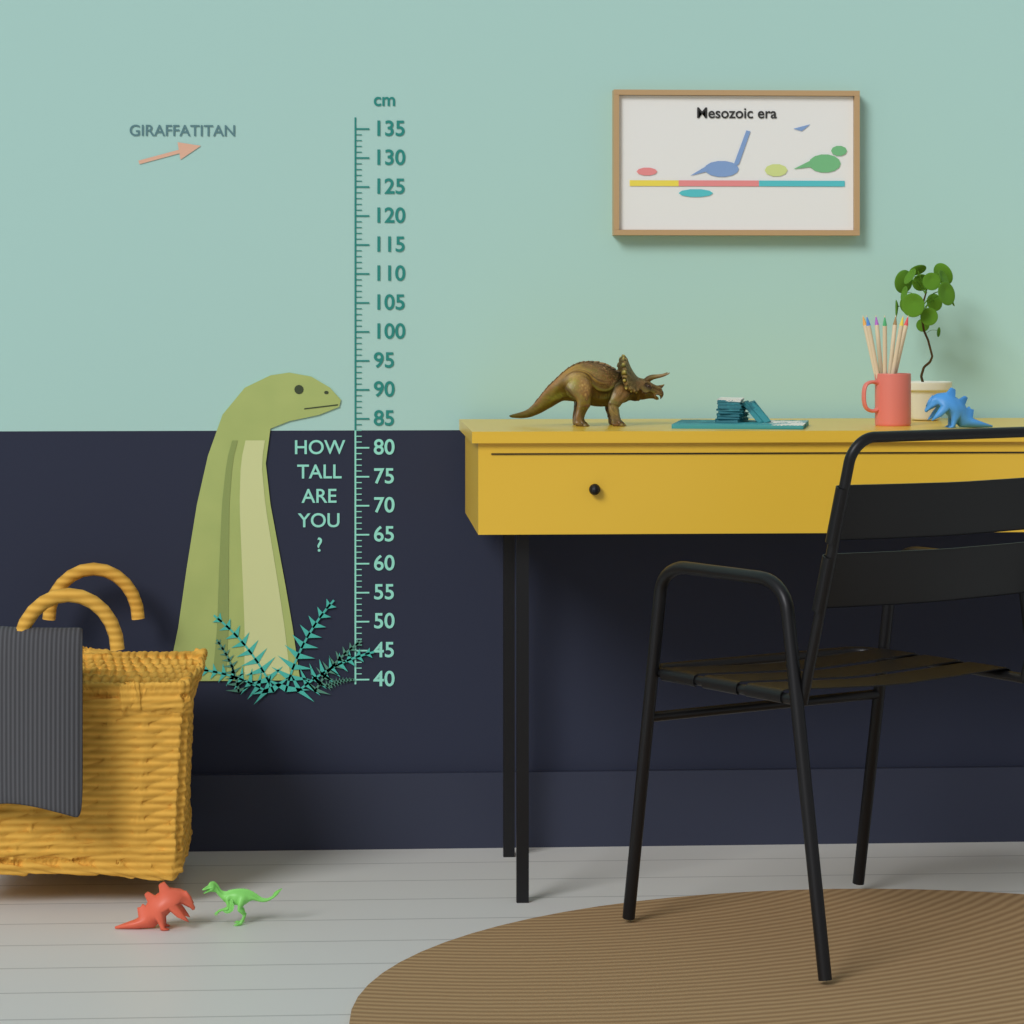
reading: 93 cm
